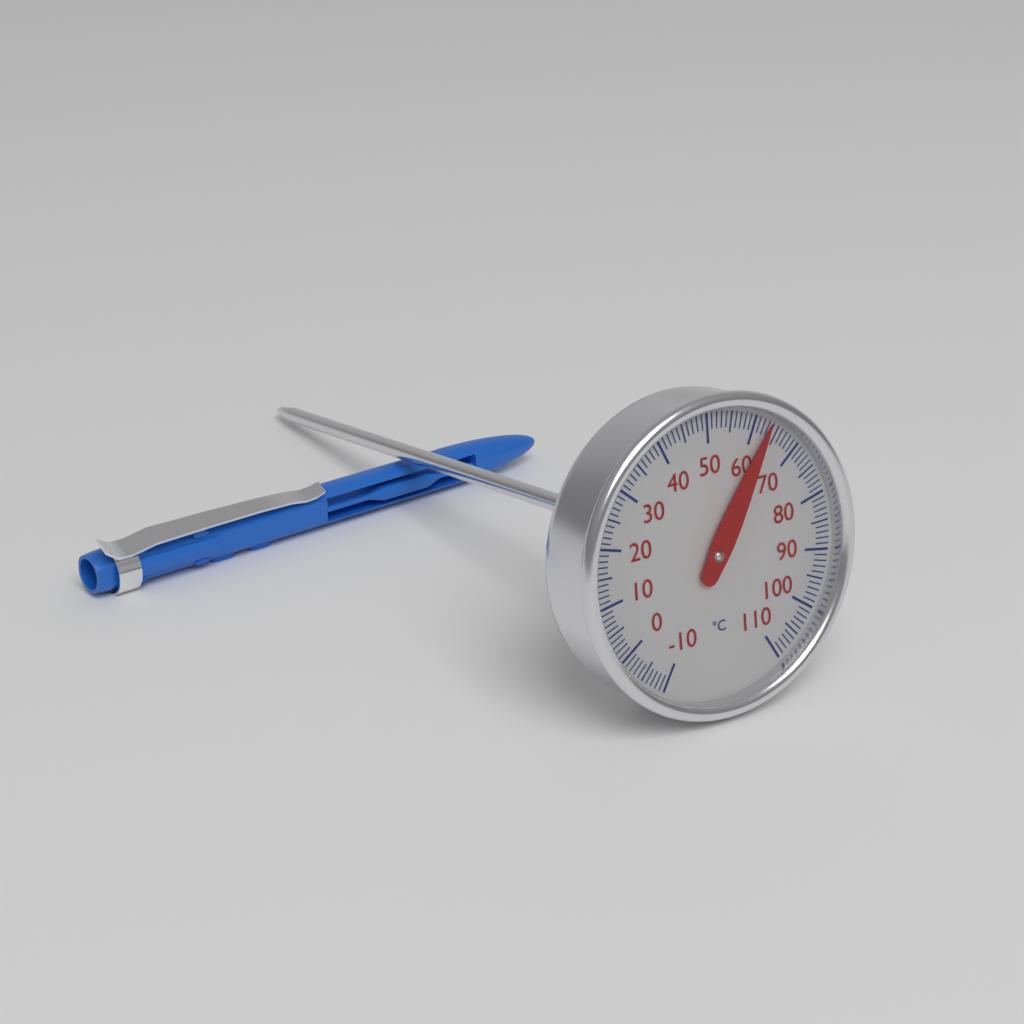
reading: 63 °C
